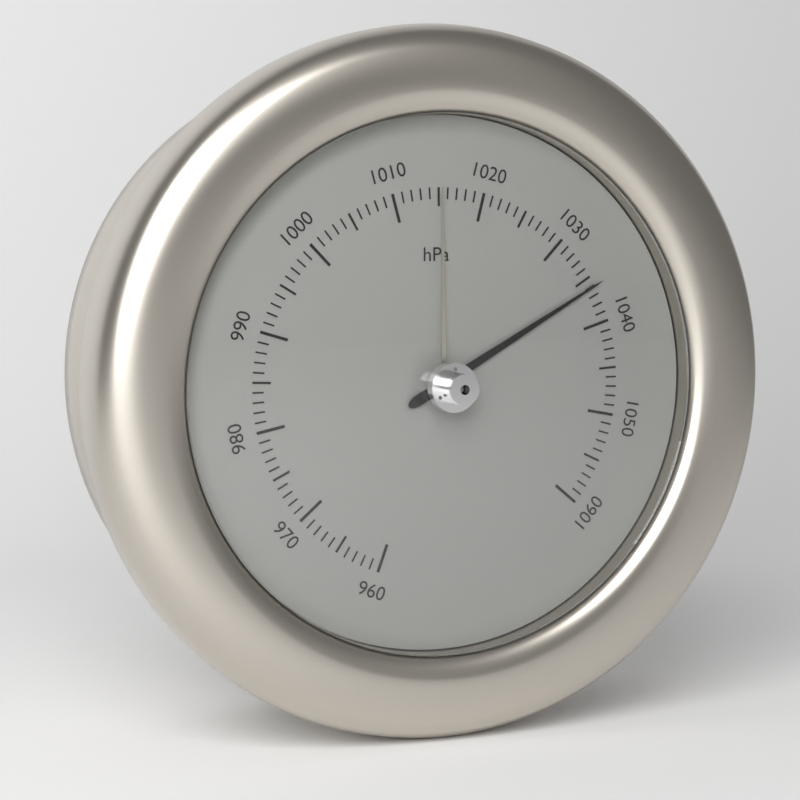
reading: 1036 hPa
